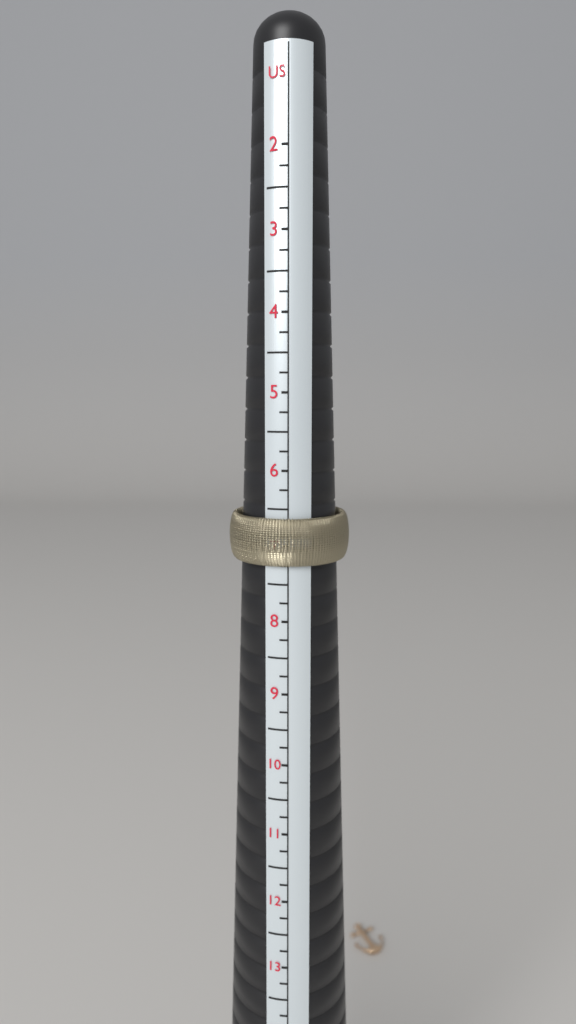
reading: 7.25 US
